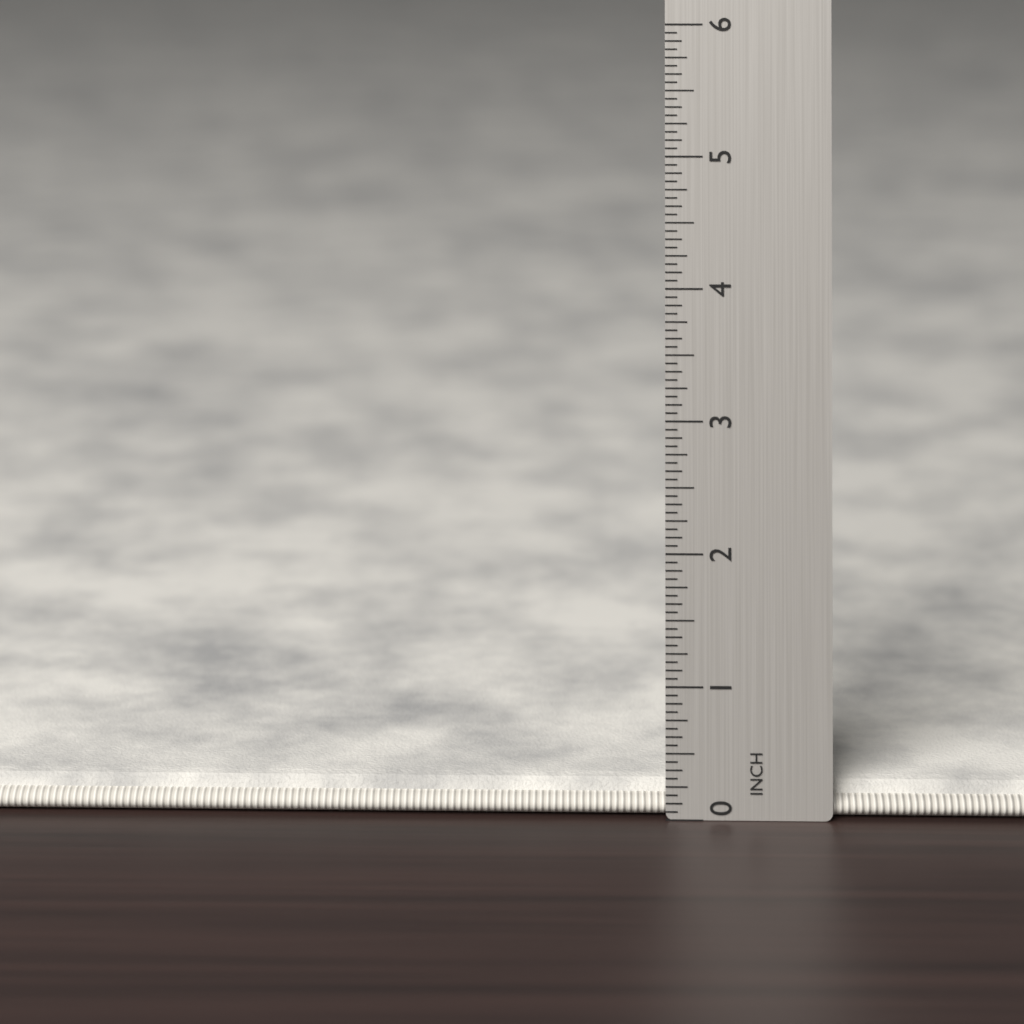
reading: 0.2500 in
